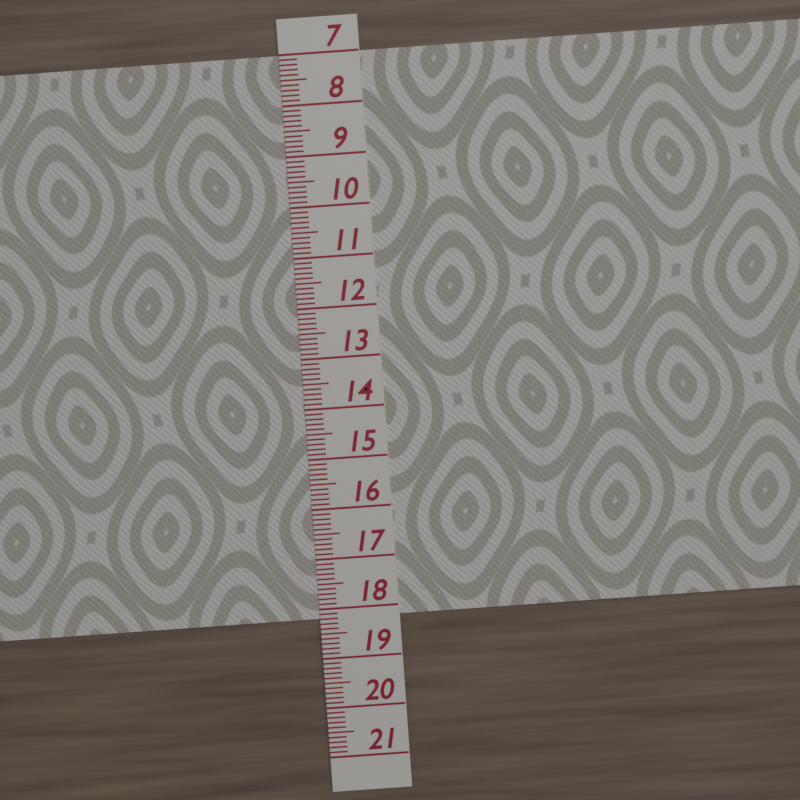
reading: 18.2 (no unit)
